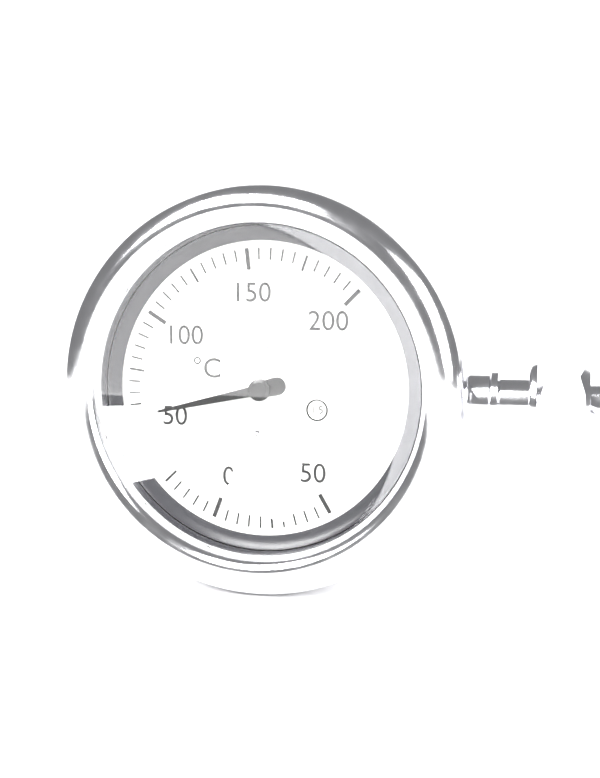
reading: 55 °C
